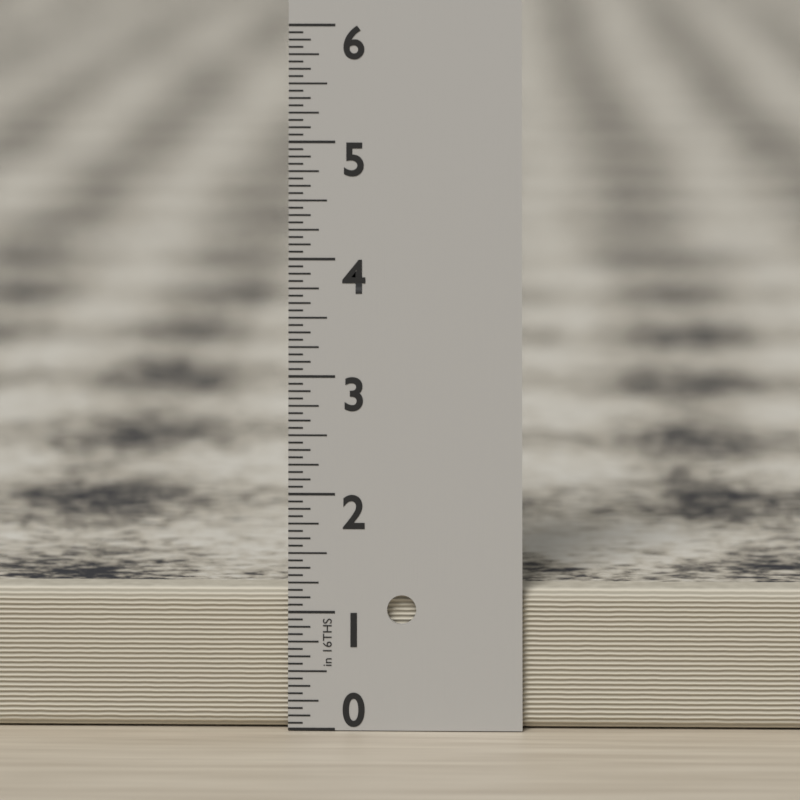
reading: 1.1875 in
